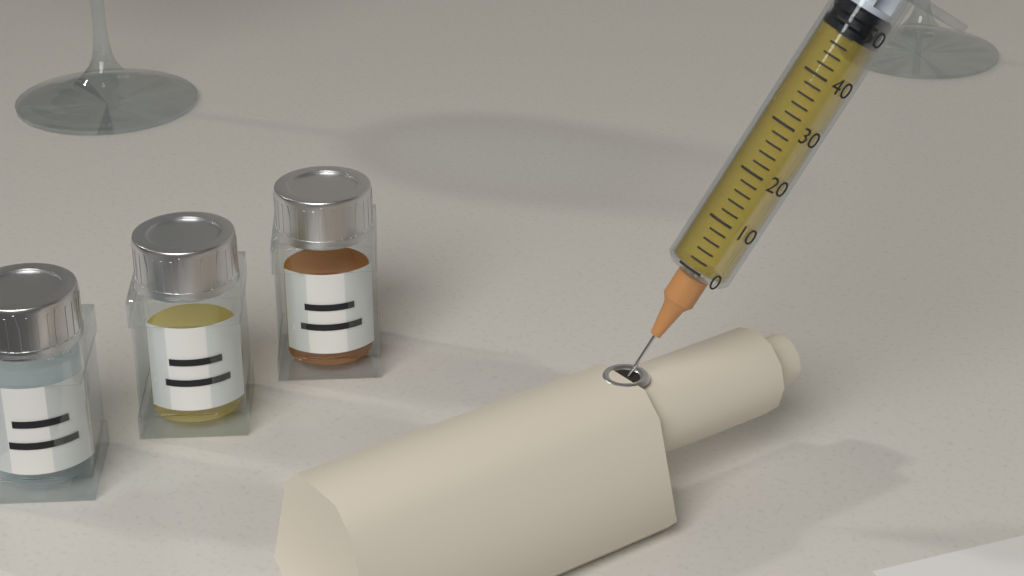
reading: 48 (no unit)
